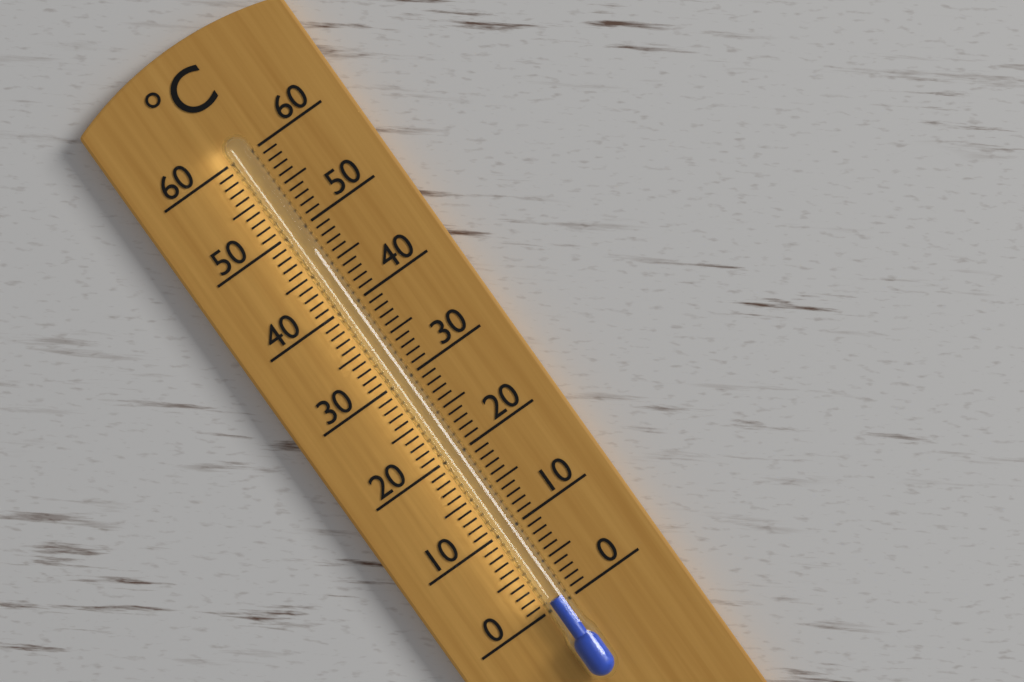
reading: 1 °C
